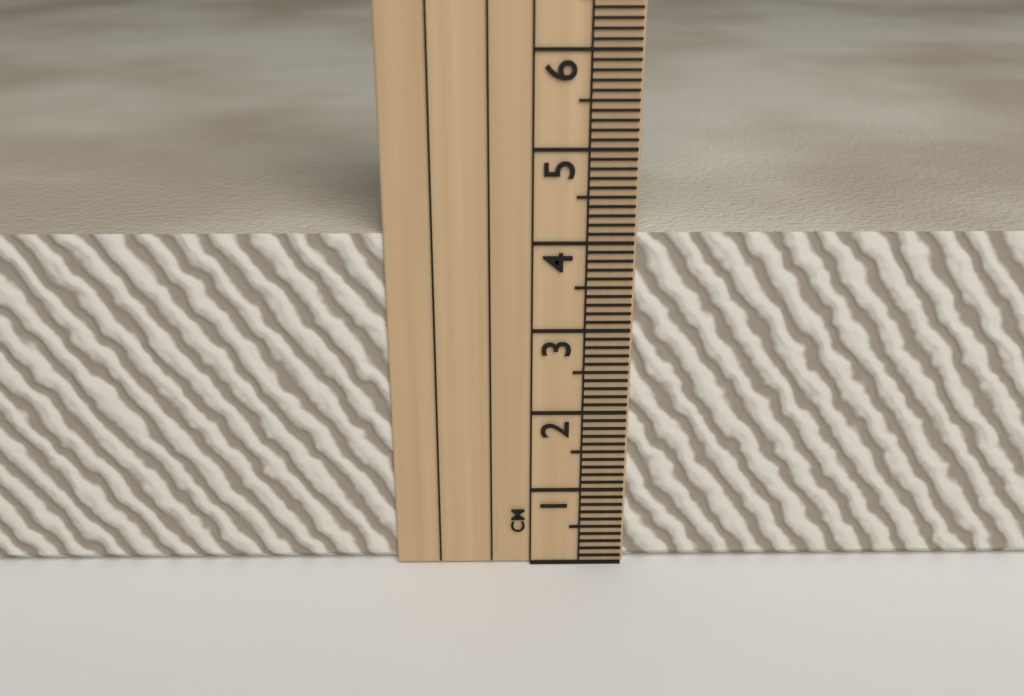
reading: 4.1 cm
